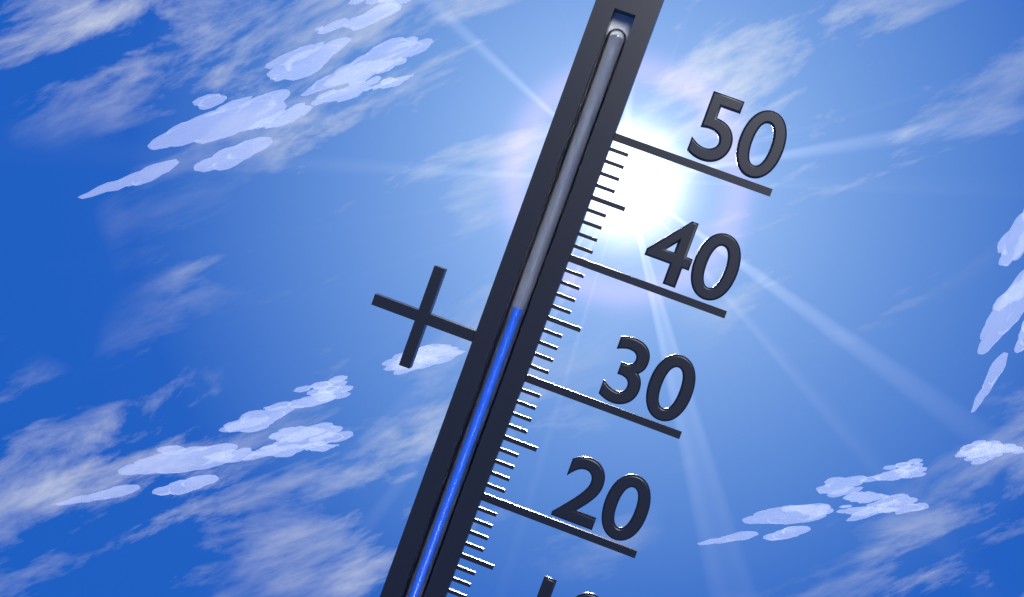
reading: 35 °C
